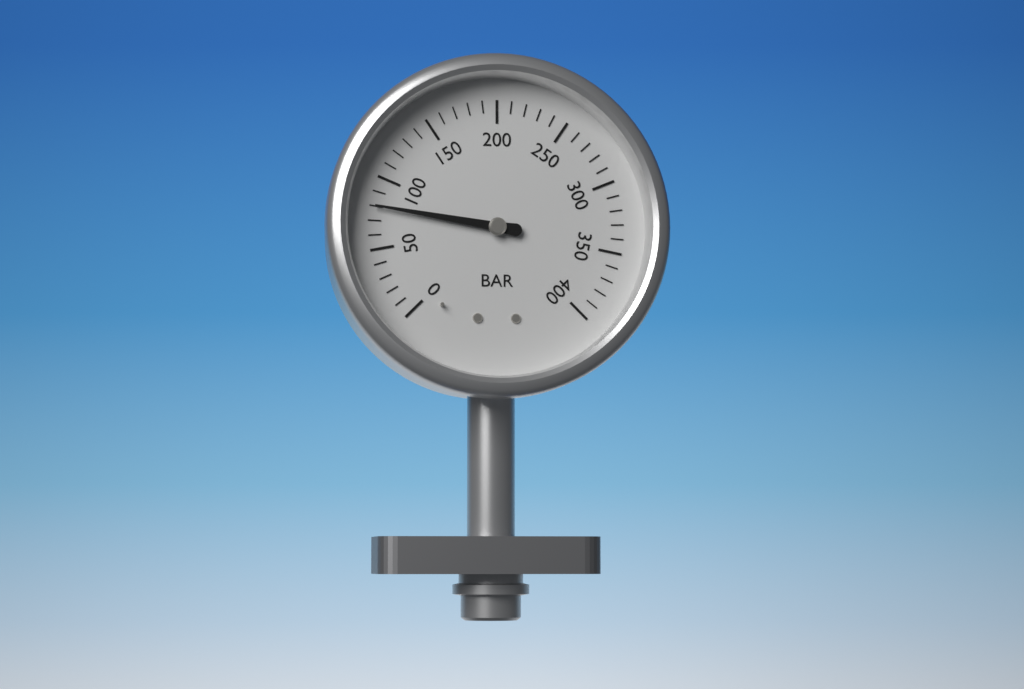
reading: 80 bar
